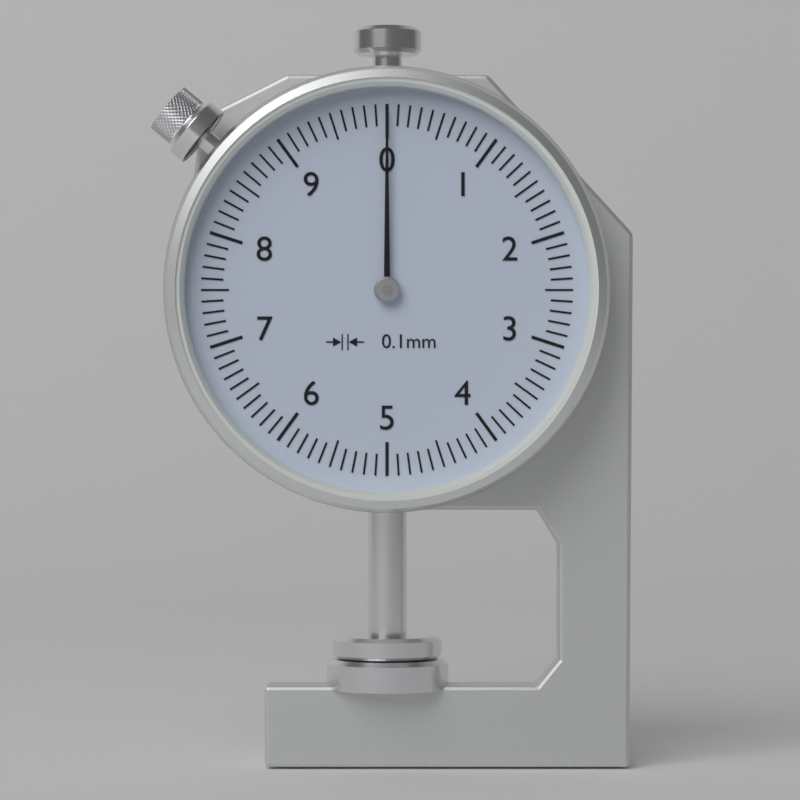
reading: 0.0 mm
